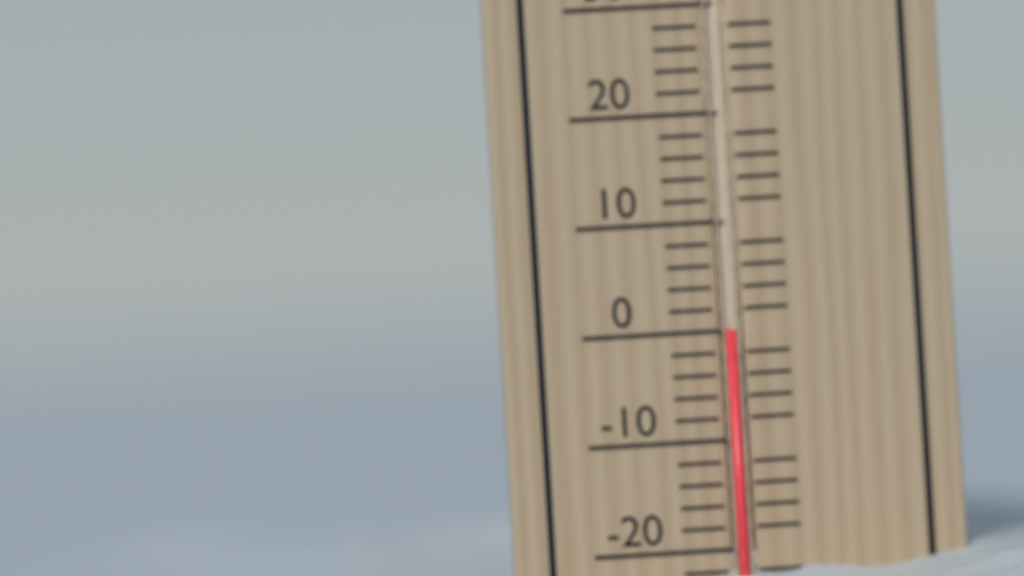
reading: 0 °C
